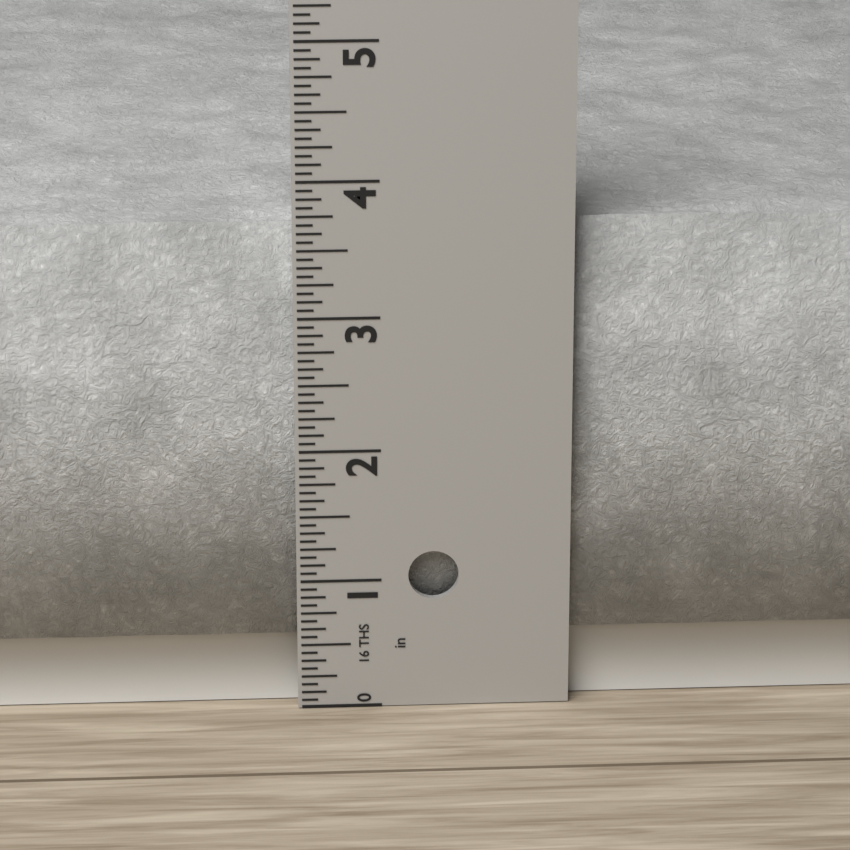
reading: 3.6875 in
